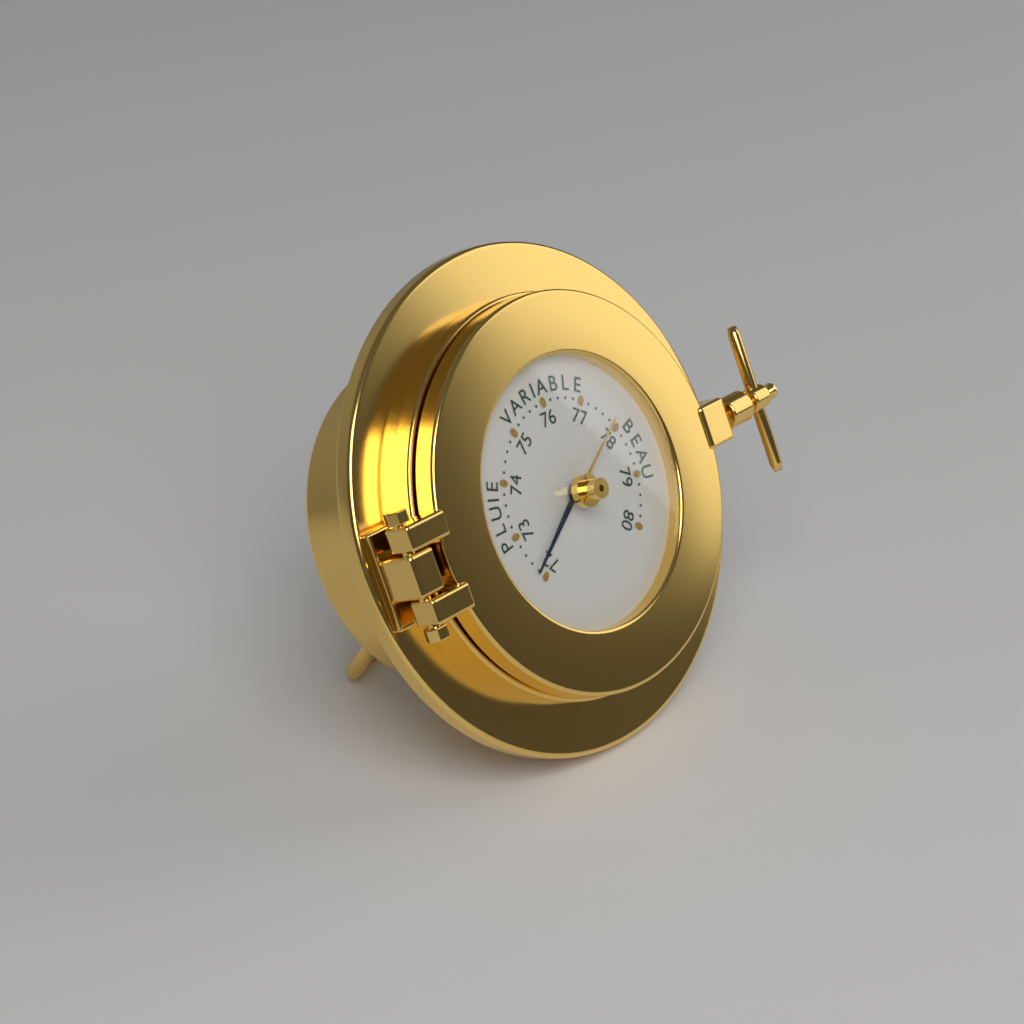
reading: 72.2 (no unit)
